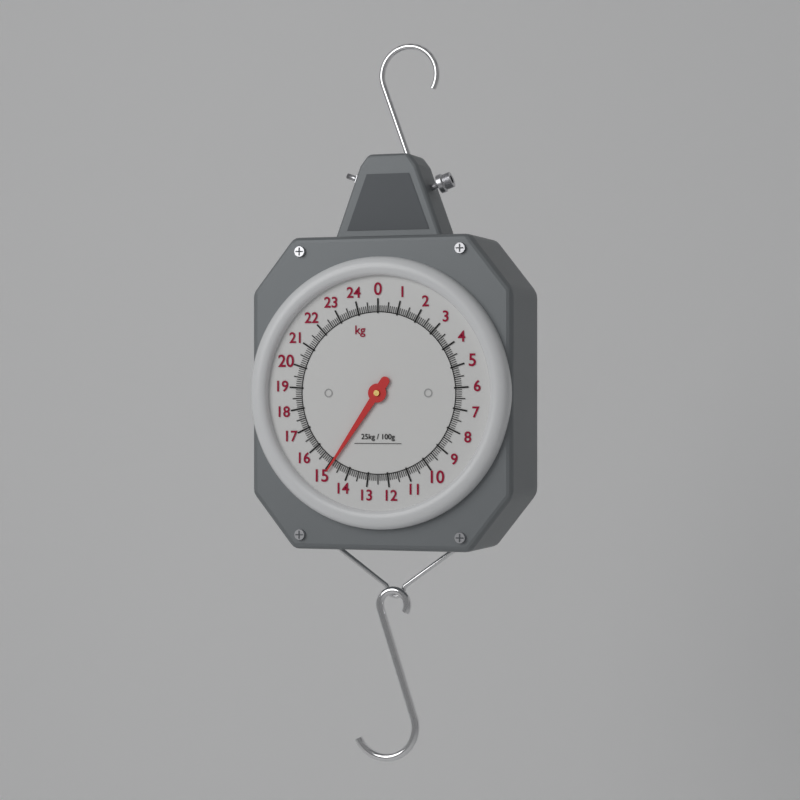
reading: 14.9 kg
